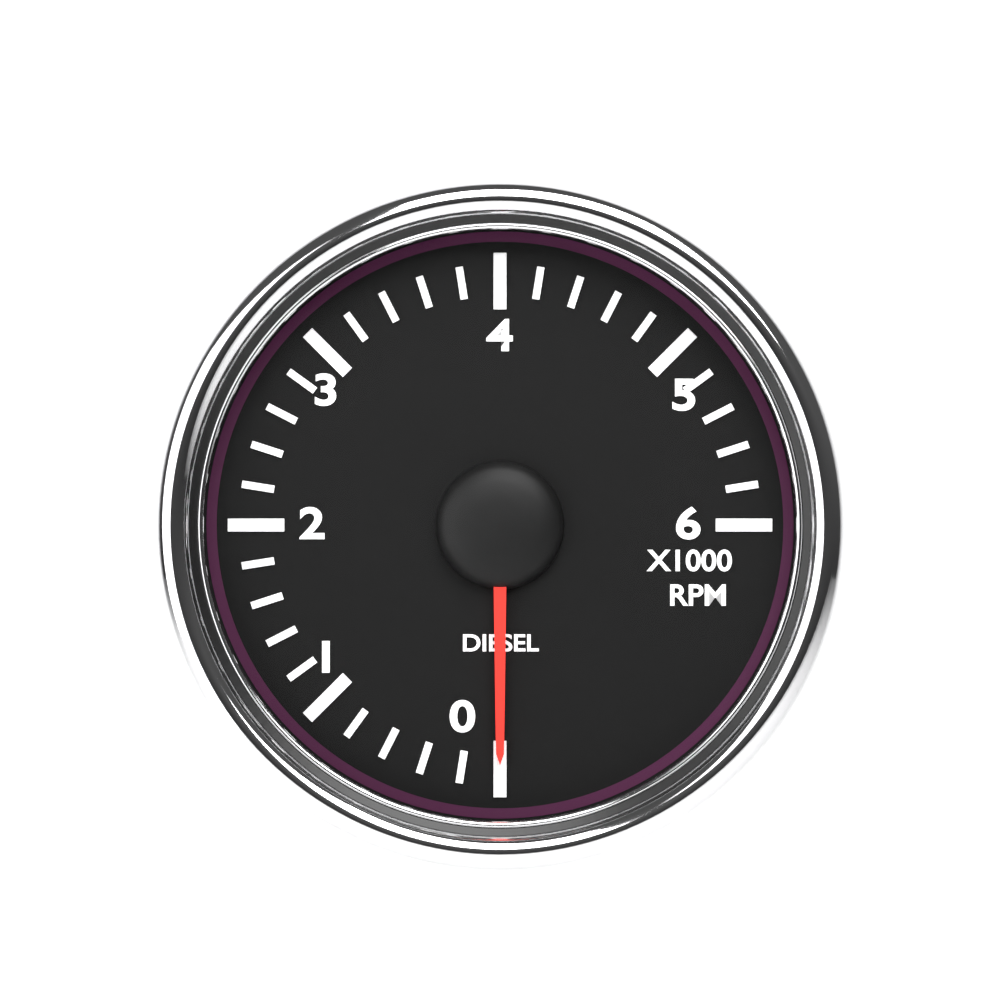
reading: 0 RPM
